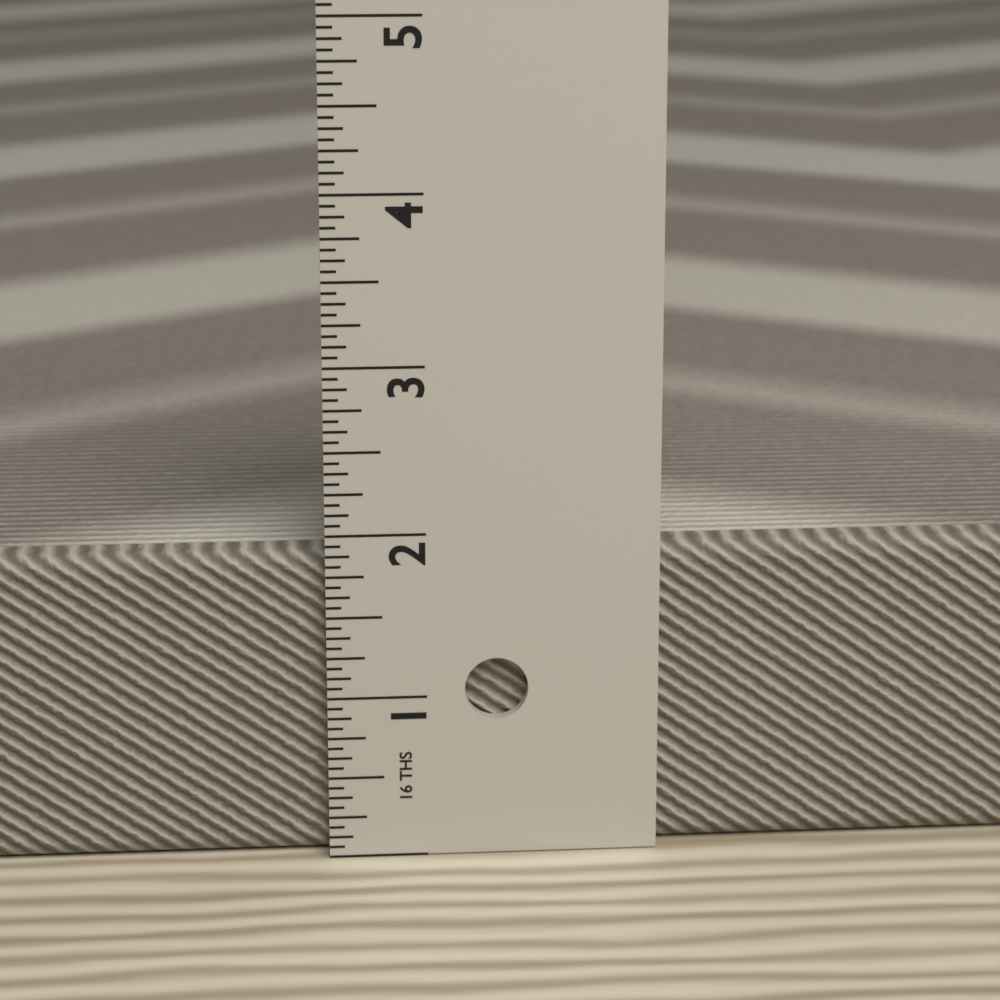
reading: 1.8750 in
